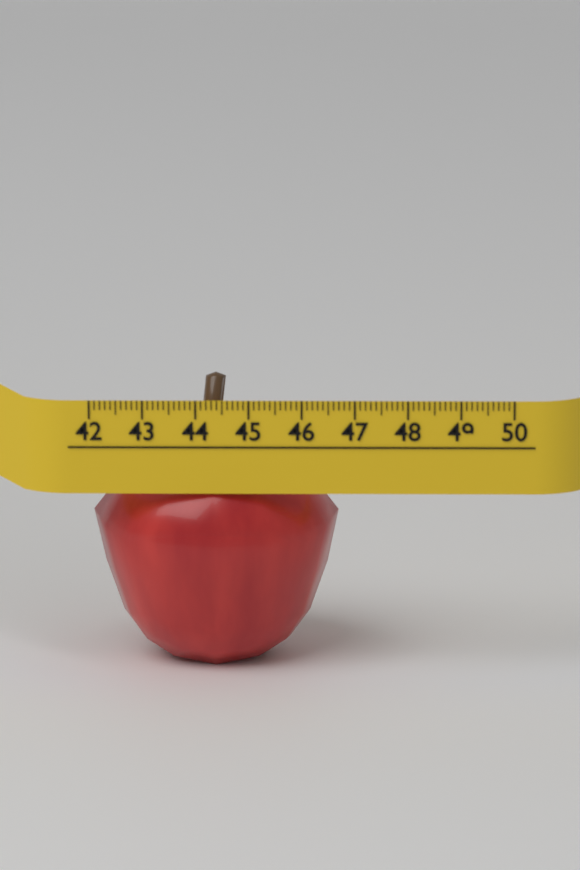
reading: 46.7 (no unit)
